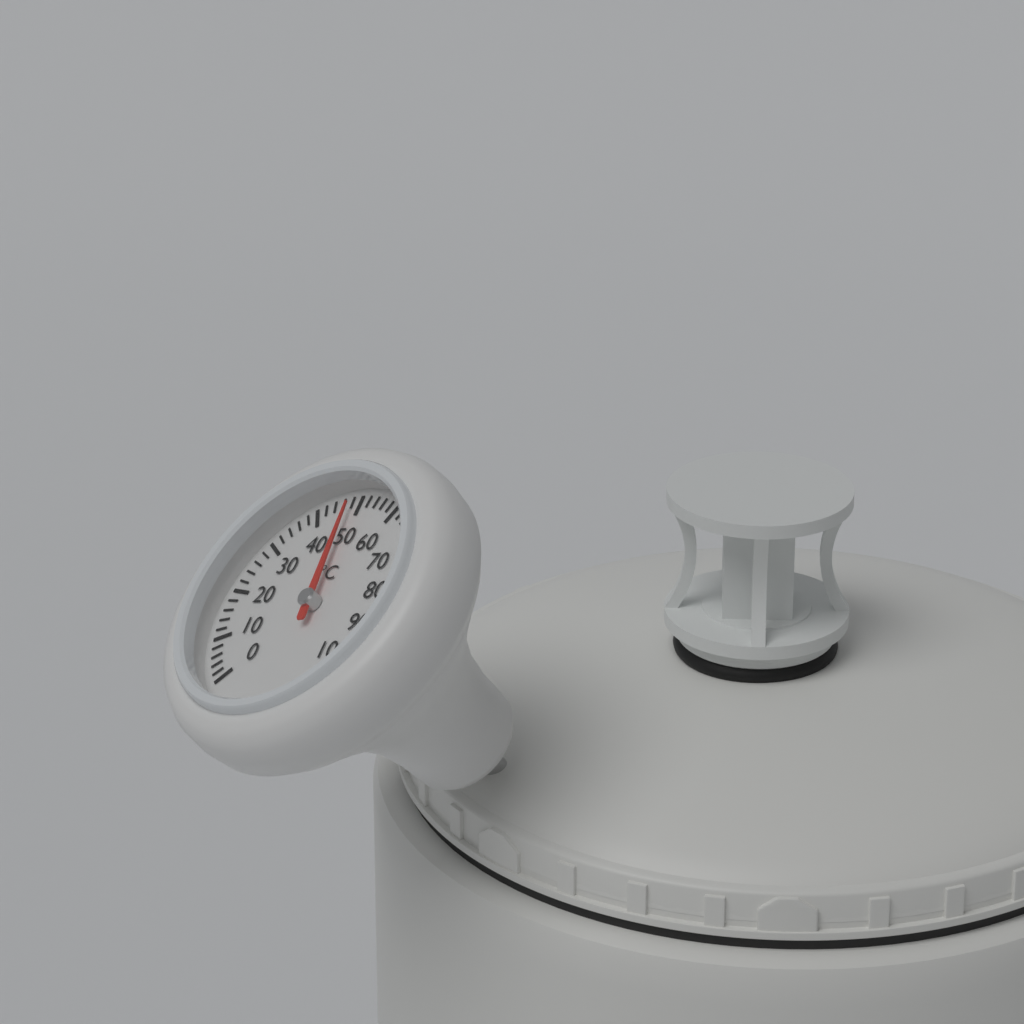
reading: 48 °C
